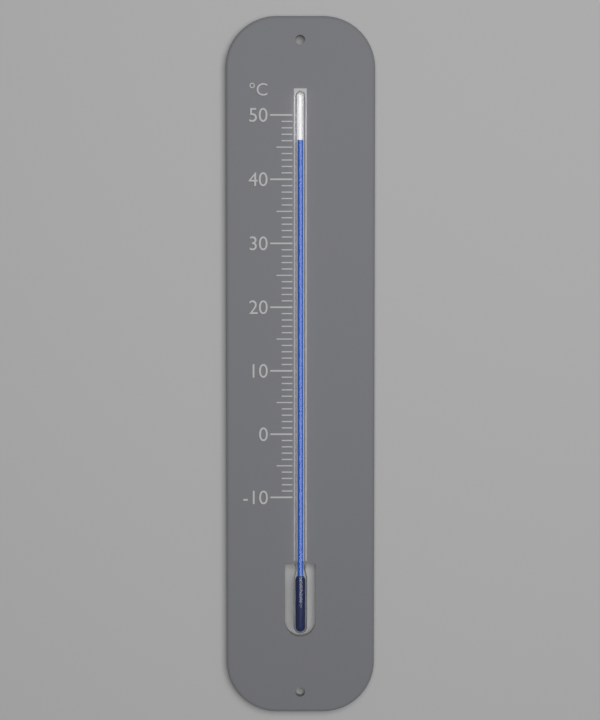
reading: 46 °C
